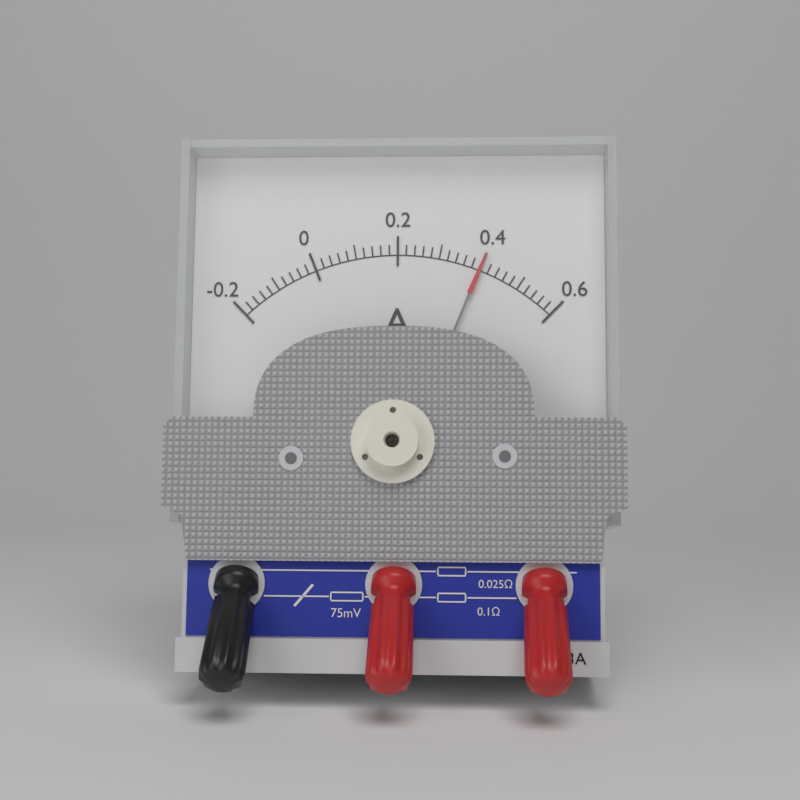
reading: 0.40 A
